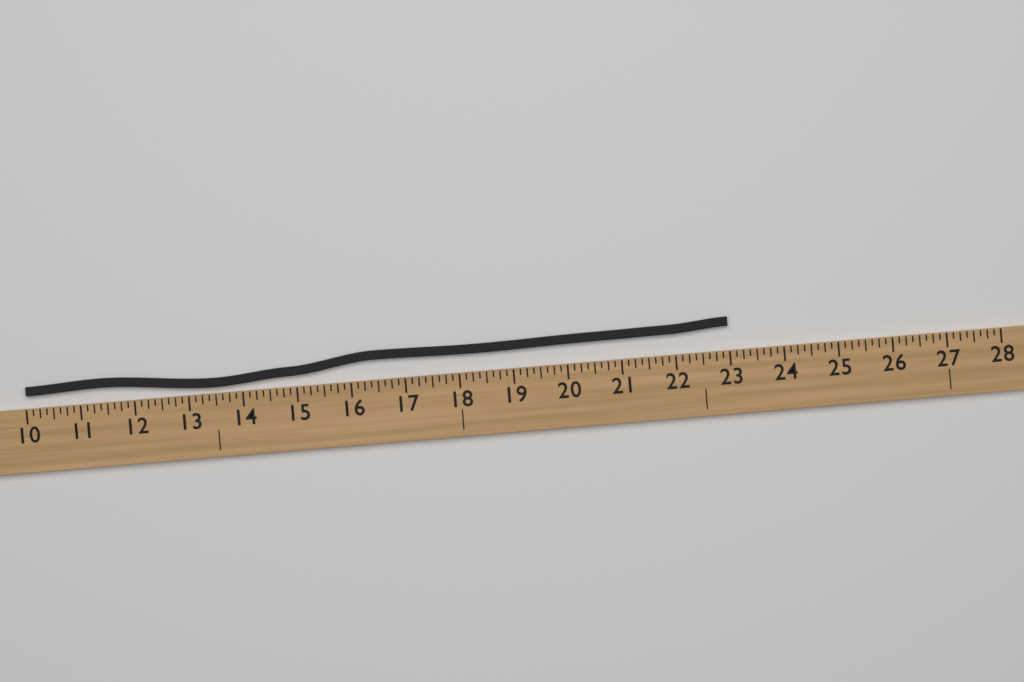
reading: 23.000 (no unit)
